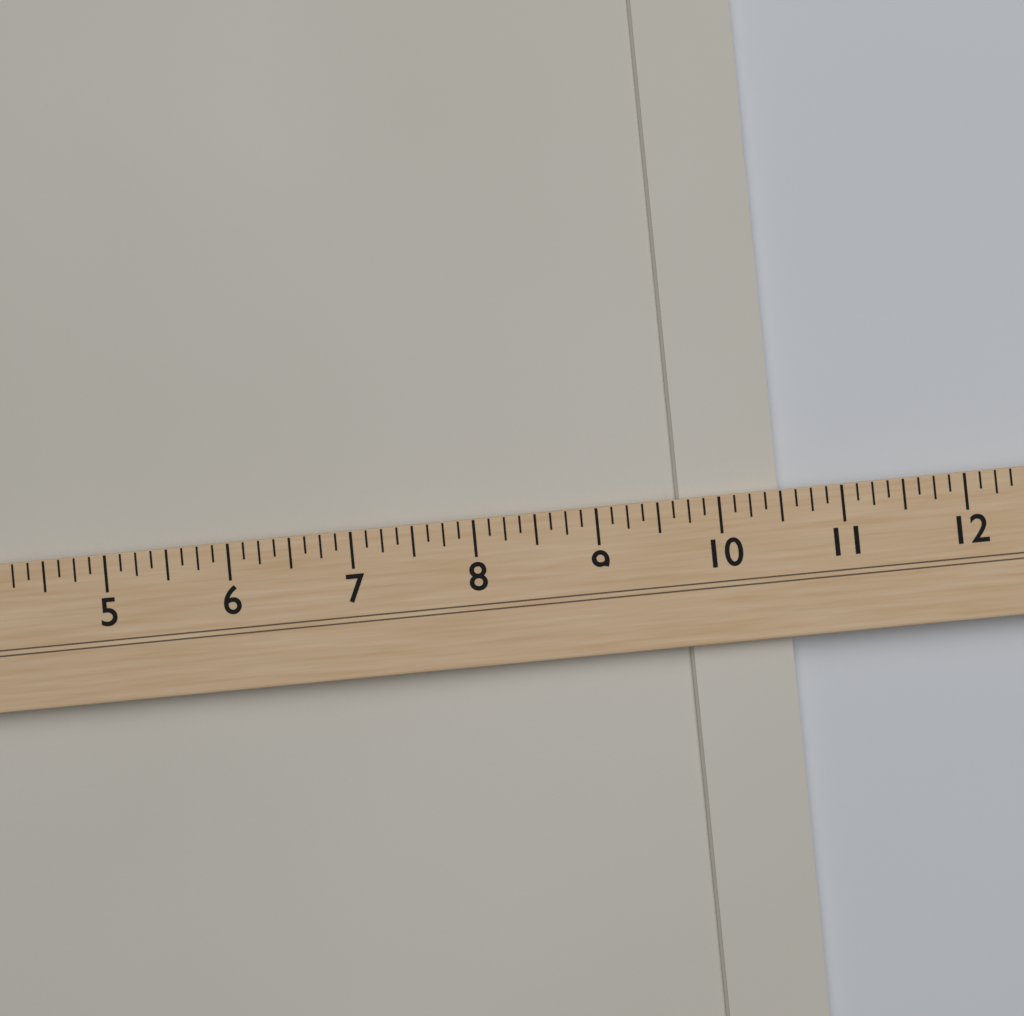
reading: 10.500 (no unit)
